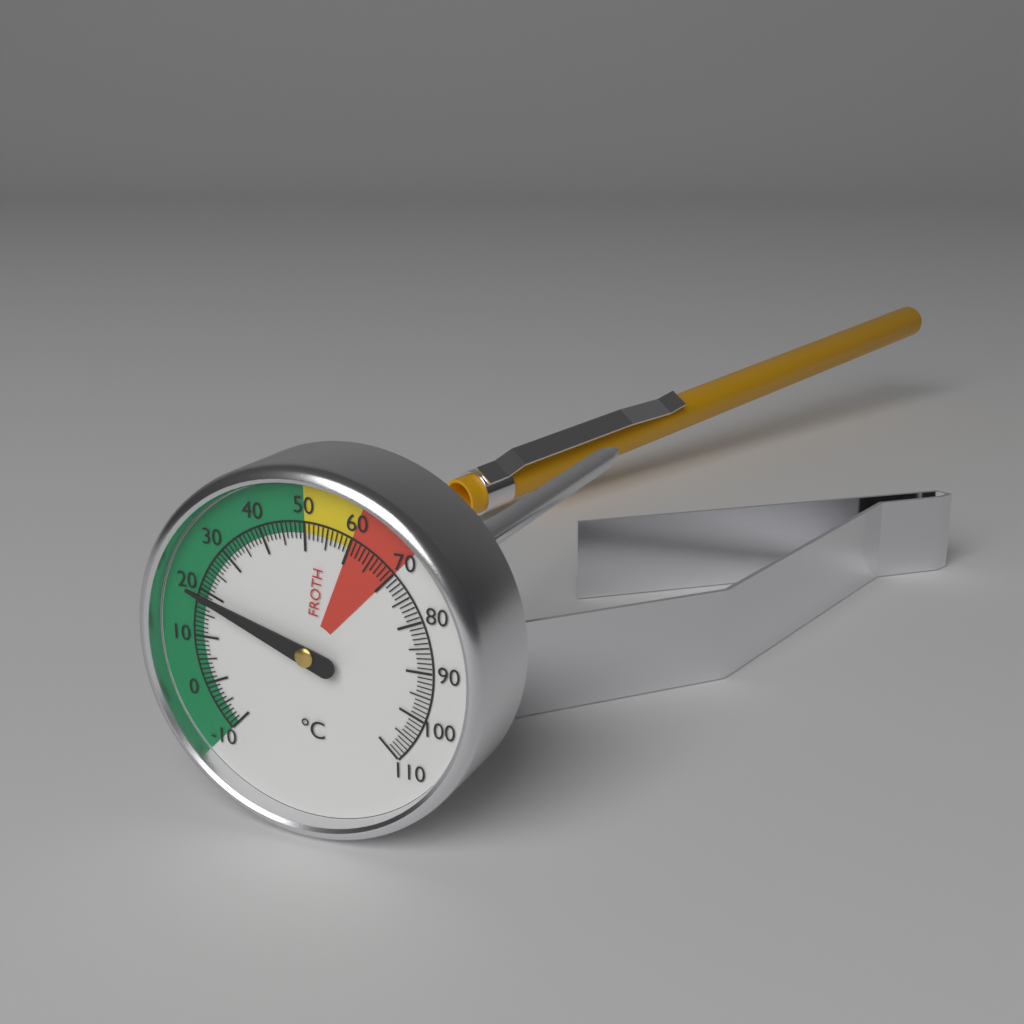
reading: 19 °C
